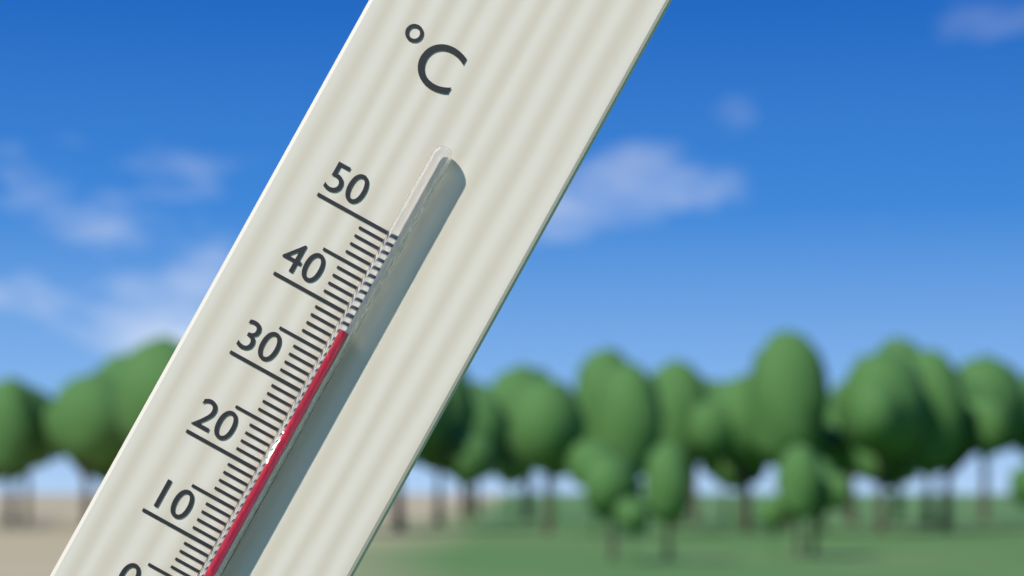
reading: 38 °C
